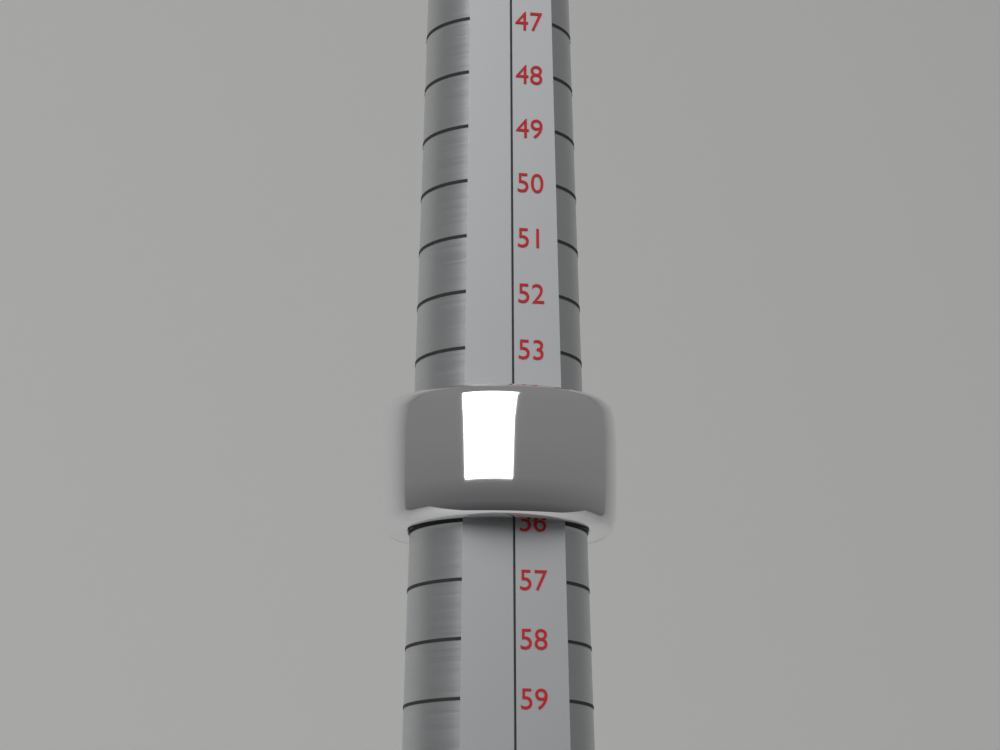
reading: 56 (no unit)
